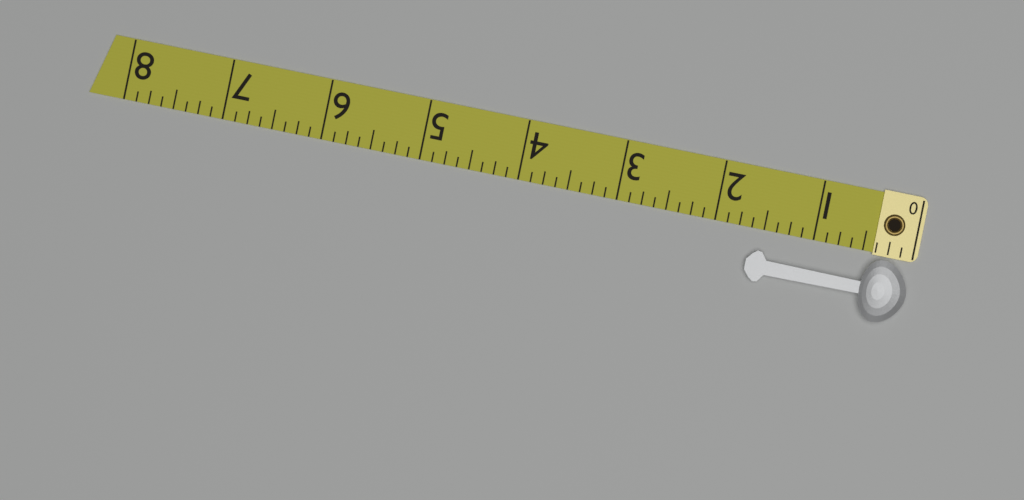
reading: 1.625 (no unit)
